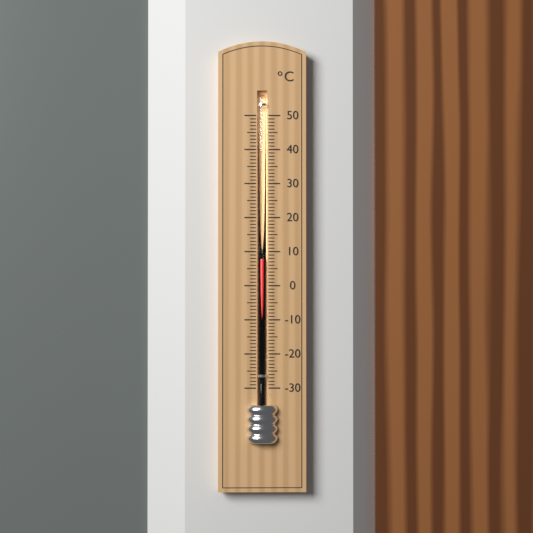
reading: 8 °C
